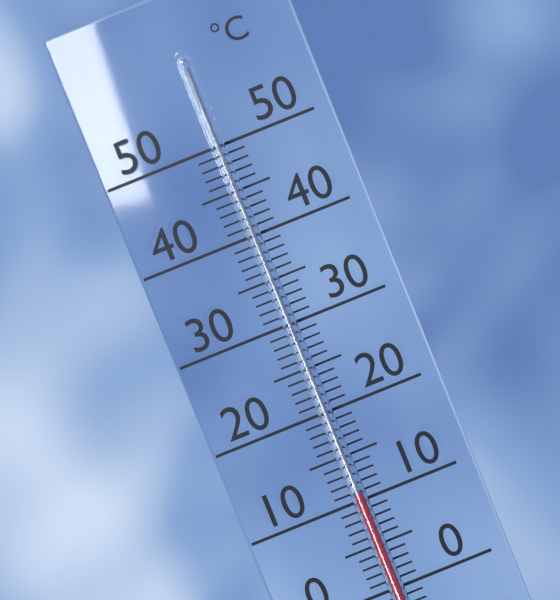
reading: 11 °C
